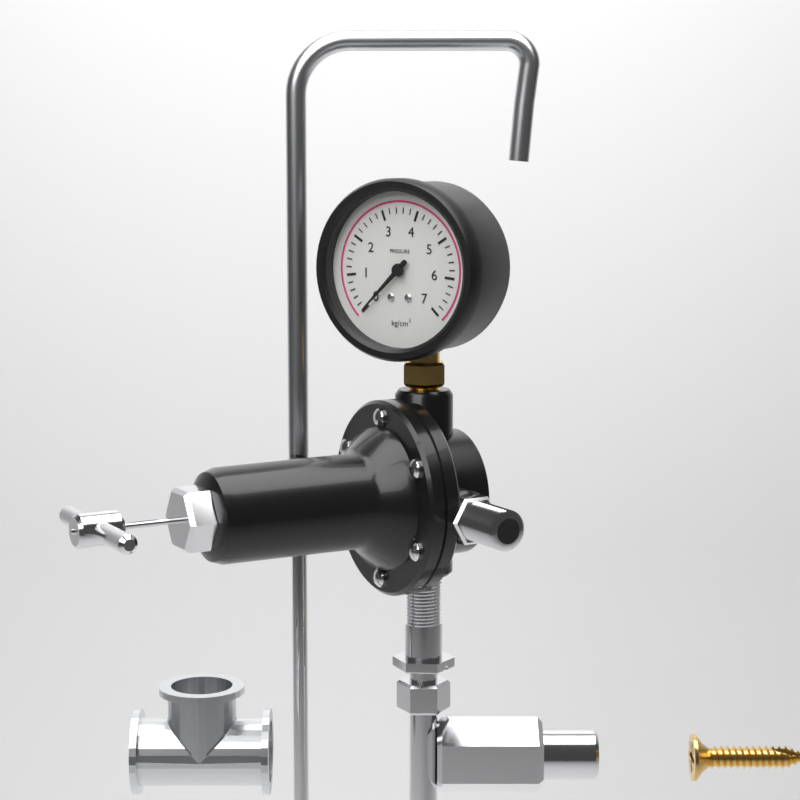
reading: 0.0 kg/cm²
